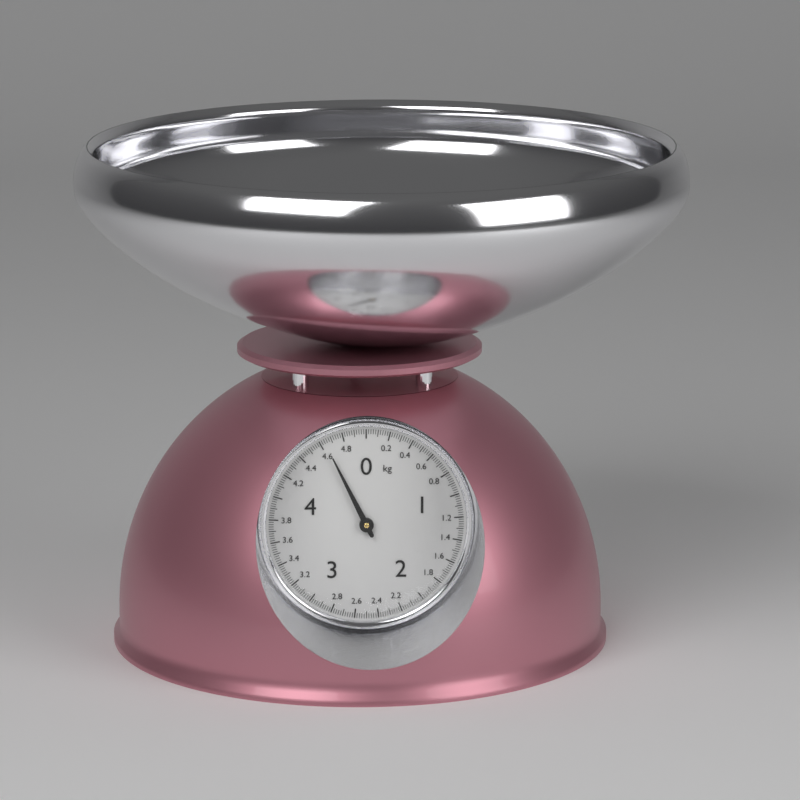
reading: 4.64 kg
